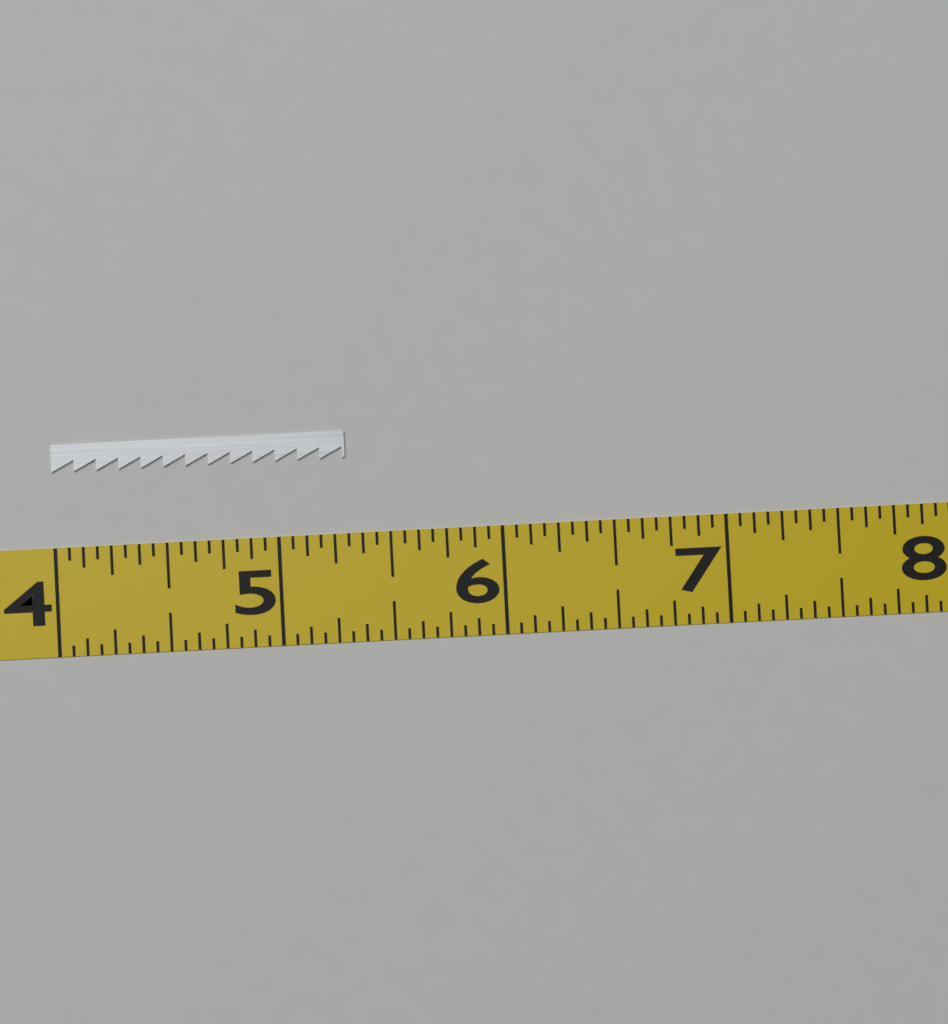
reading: 5.3125 (no unit)
